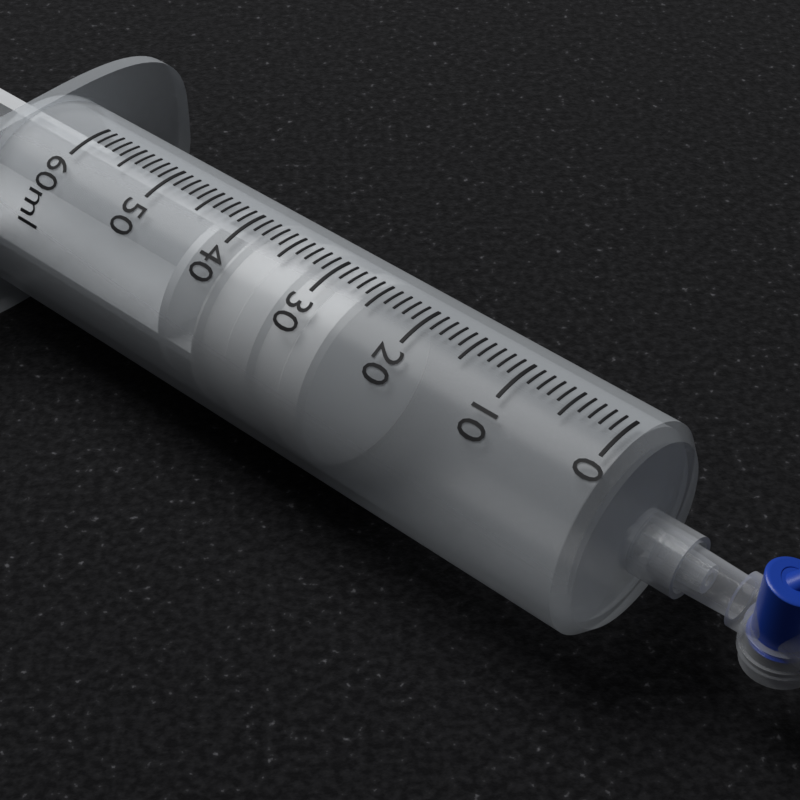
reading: 26 ml
